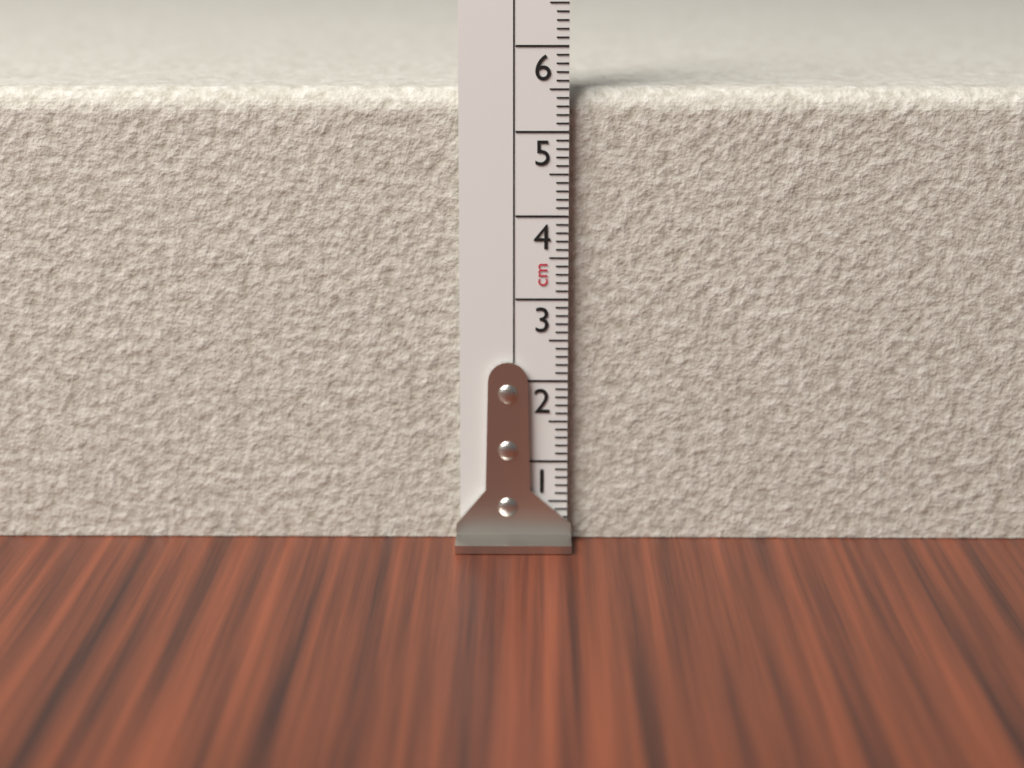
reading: 5.5 cm
